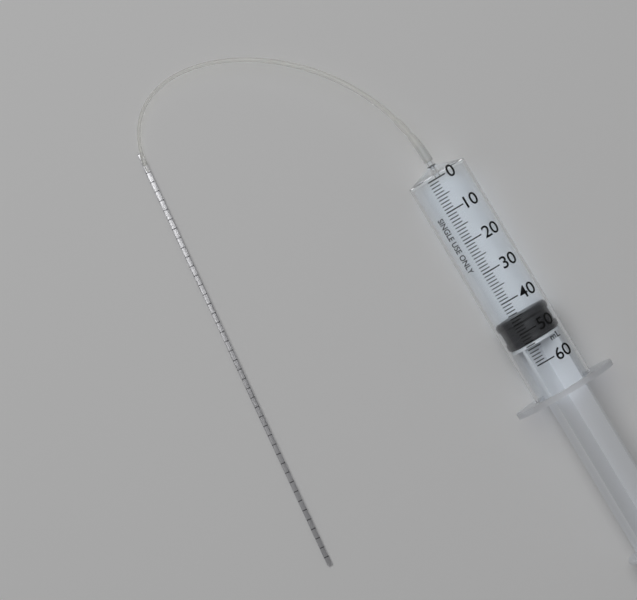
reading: 45 ml
